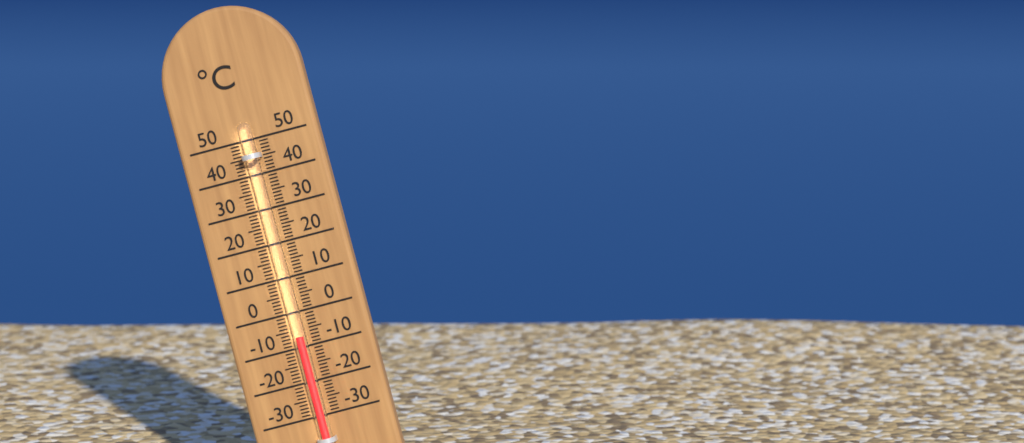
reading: -7 °C
